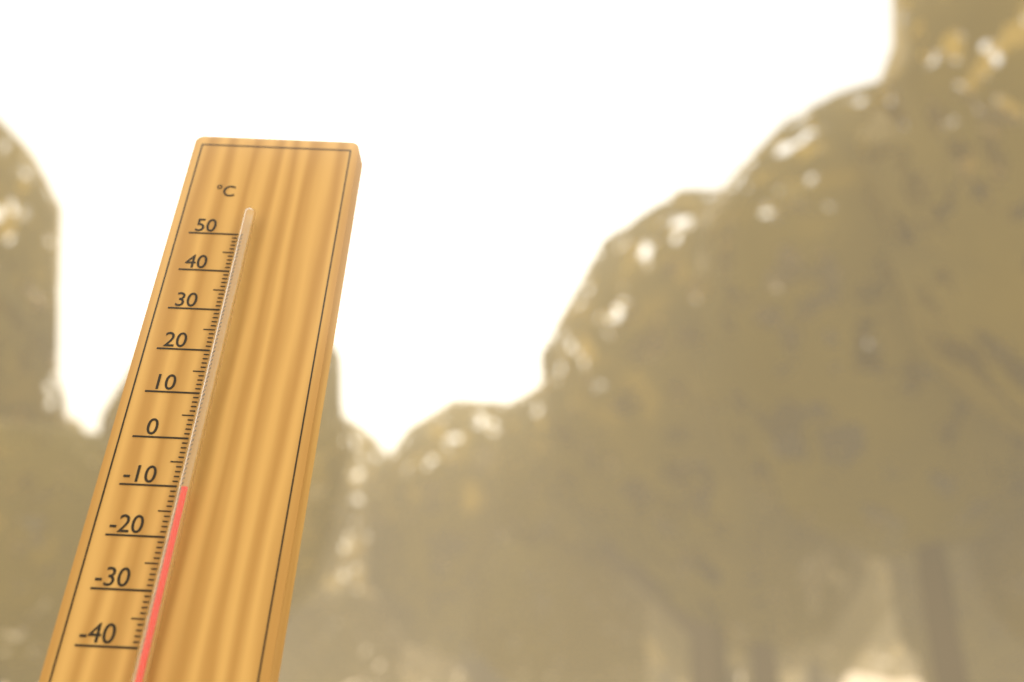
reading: -11 °C
